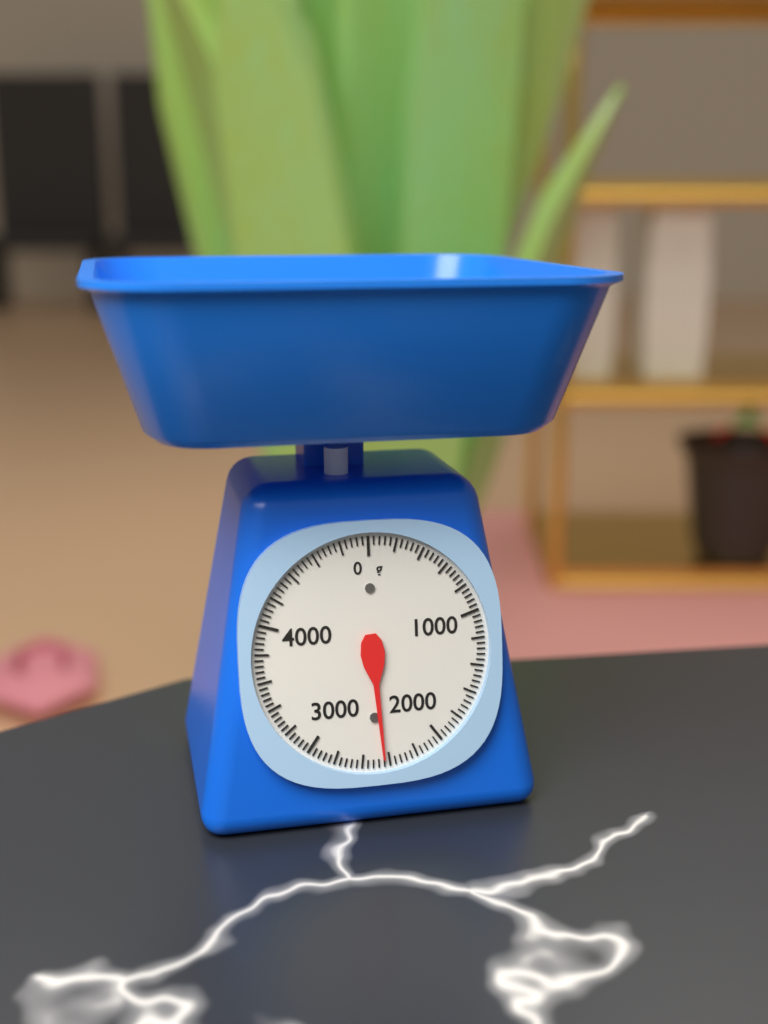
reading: 2440 g
